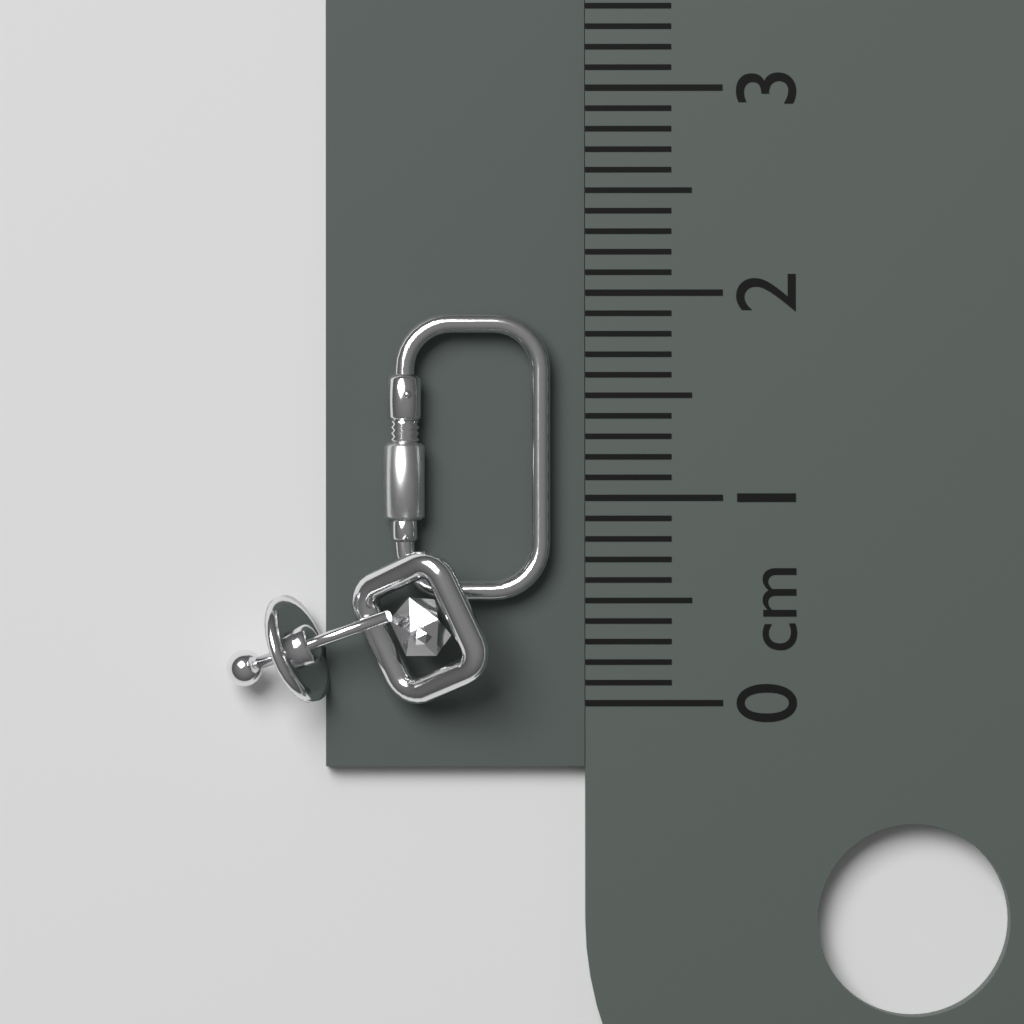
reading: 1.9 cm
